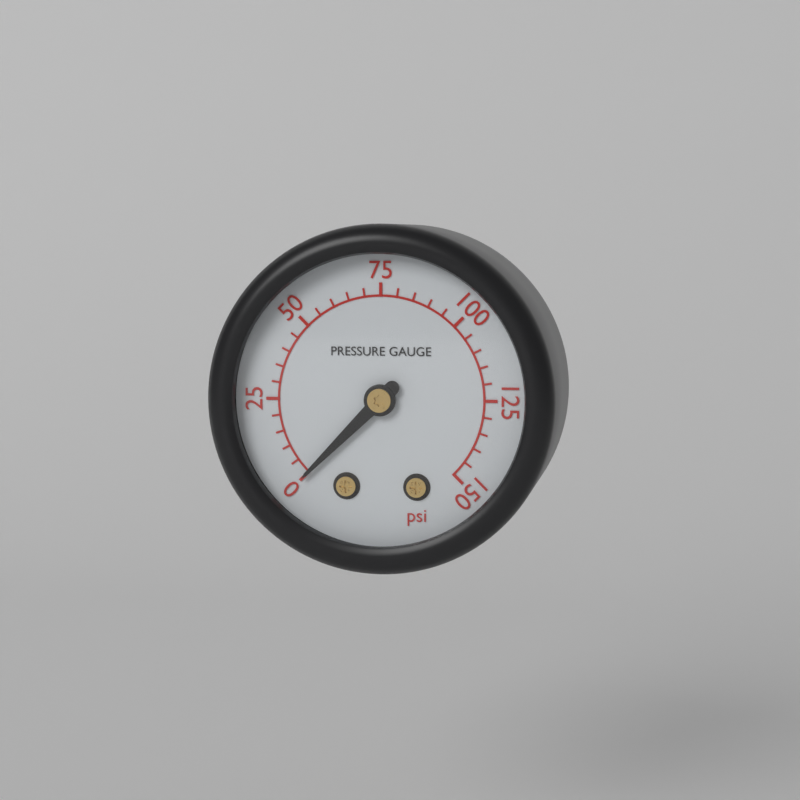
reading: 0 psi
